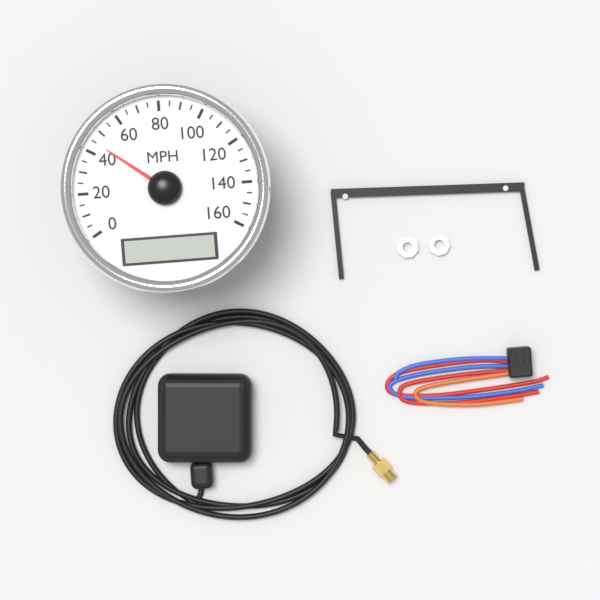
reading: 45 MPH
